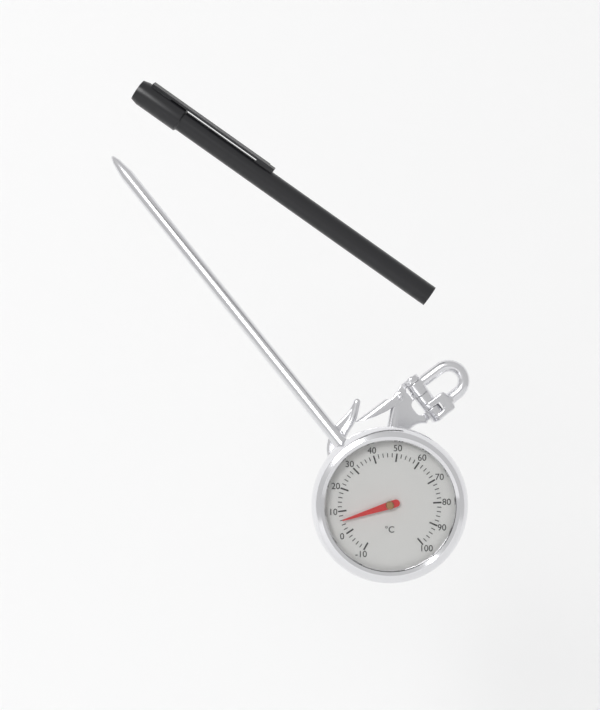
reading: 6 °C
